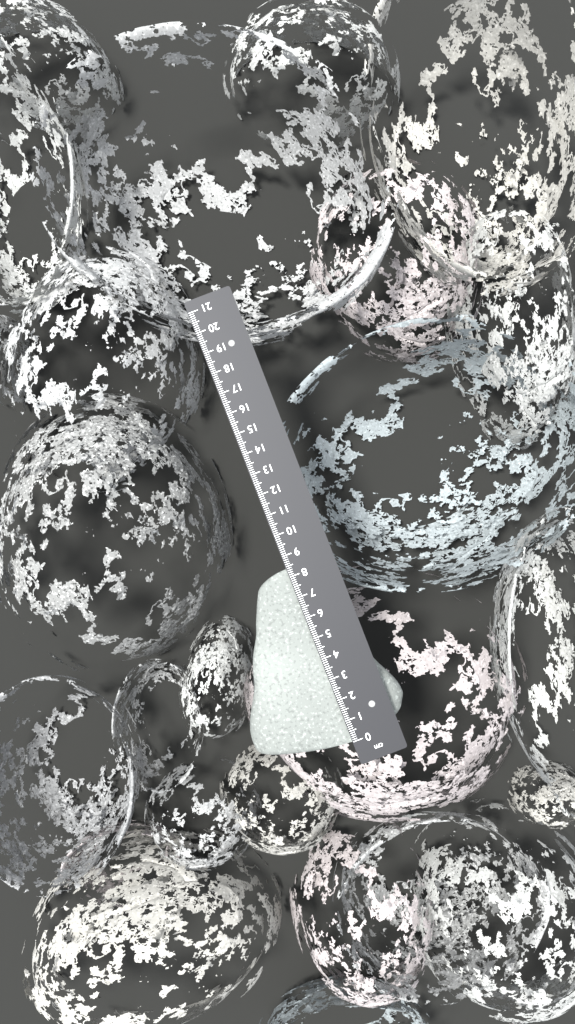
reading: 8.4 cm
